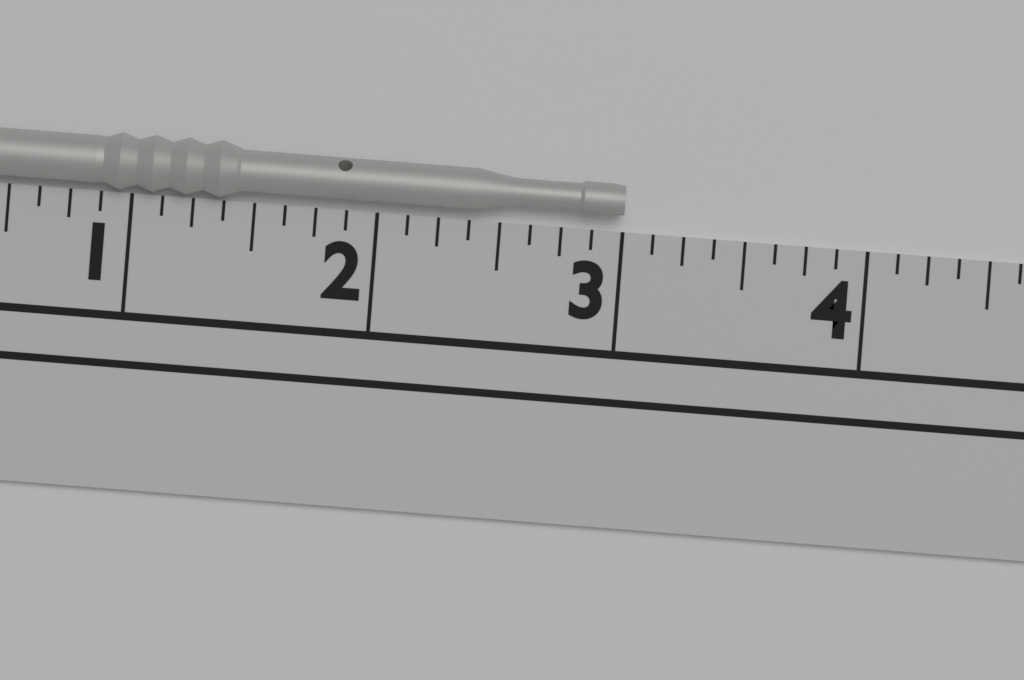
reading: 3.000 in
